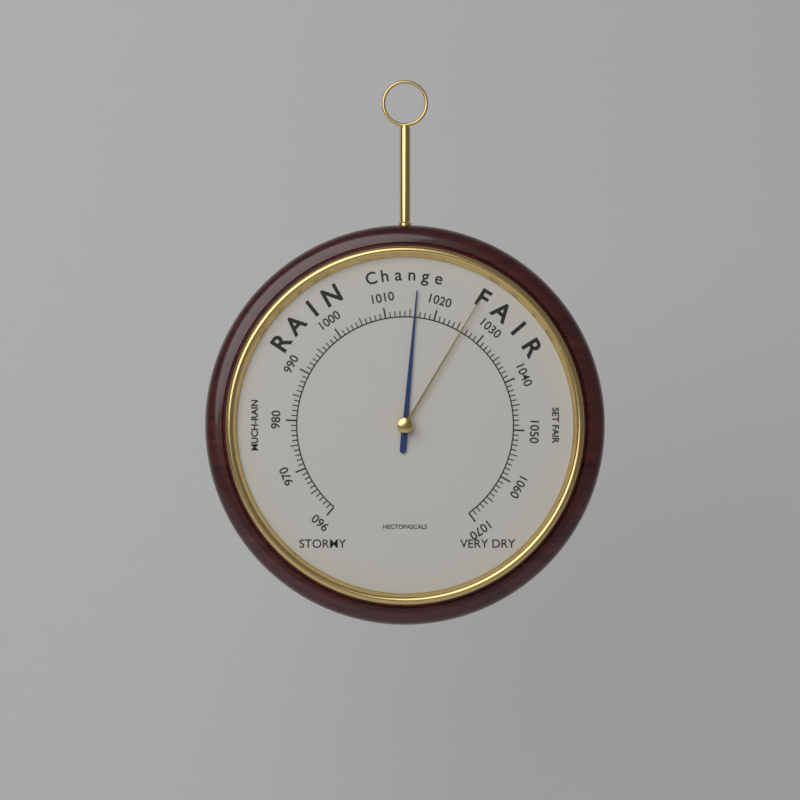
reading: 1016 hPa
